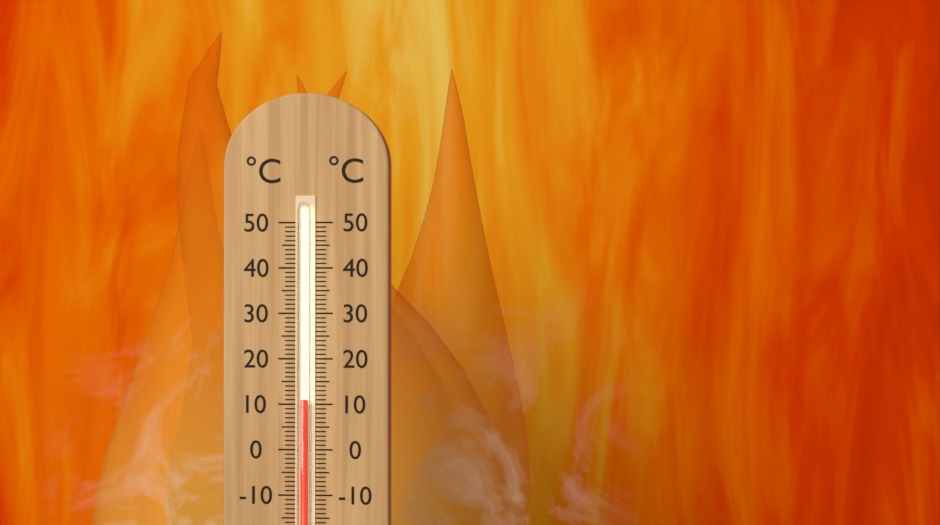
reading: 11 °C
